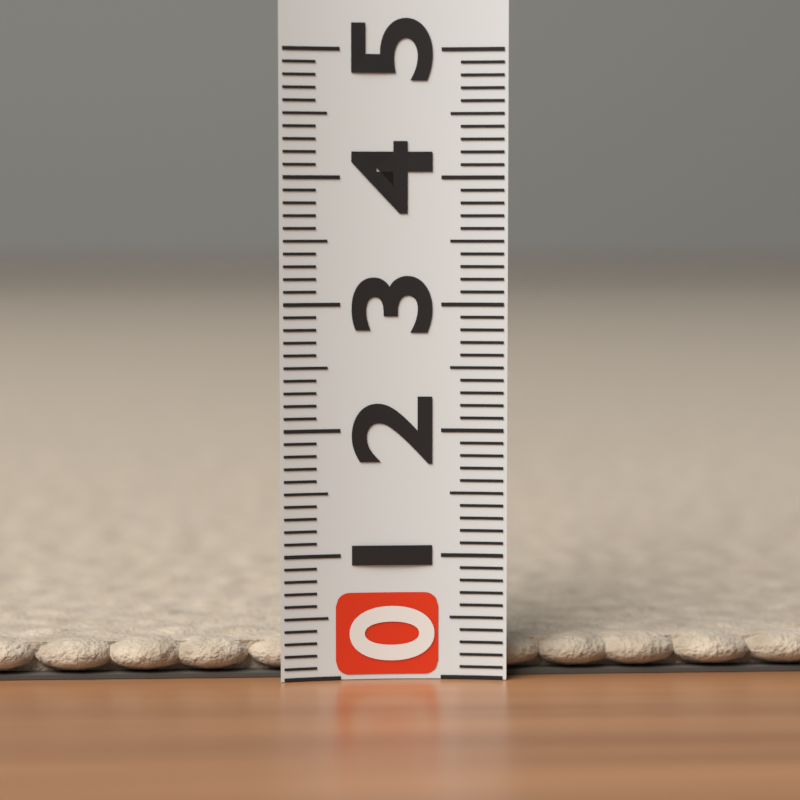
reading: 0.3 (no unit)
